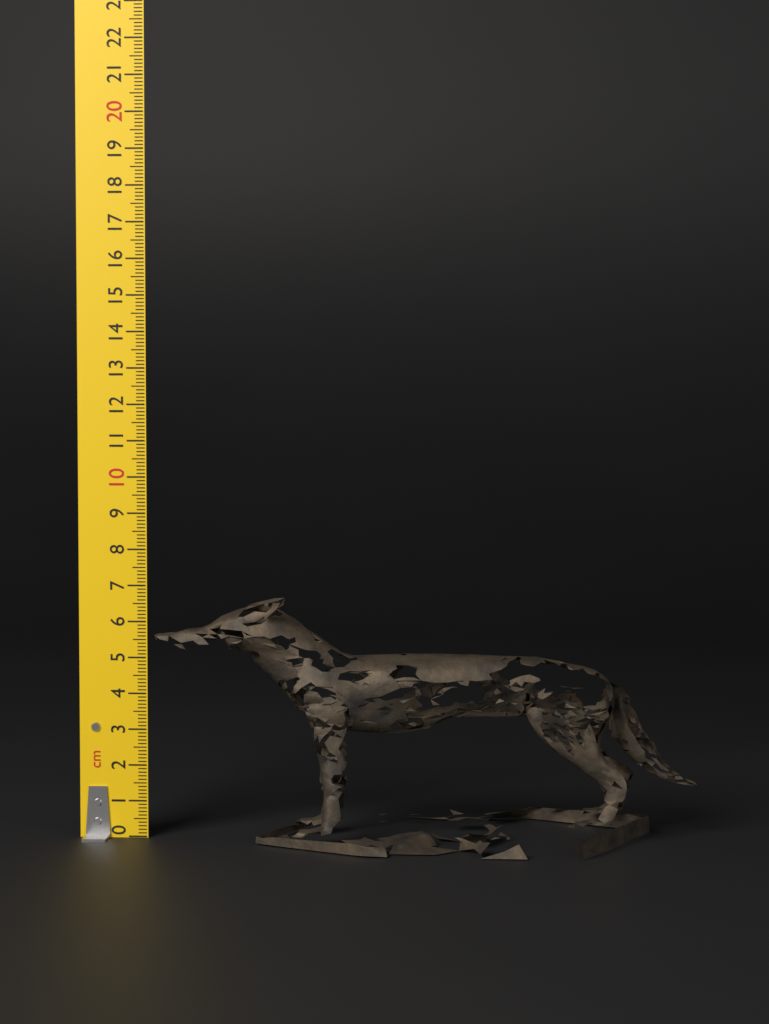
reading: 6.6 cm
